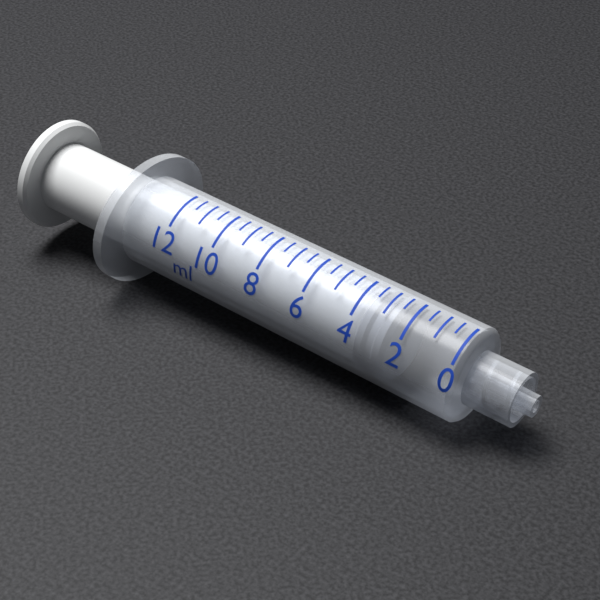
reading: 2.5 ml
